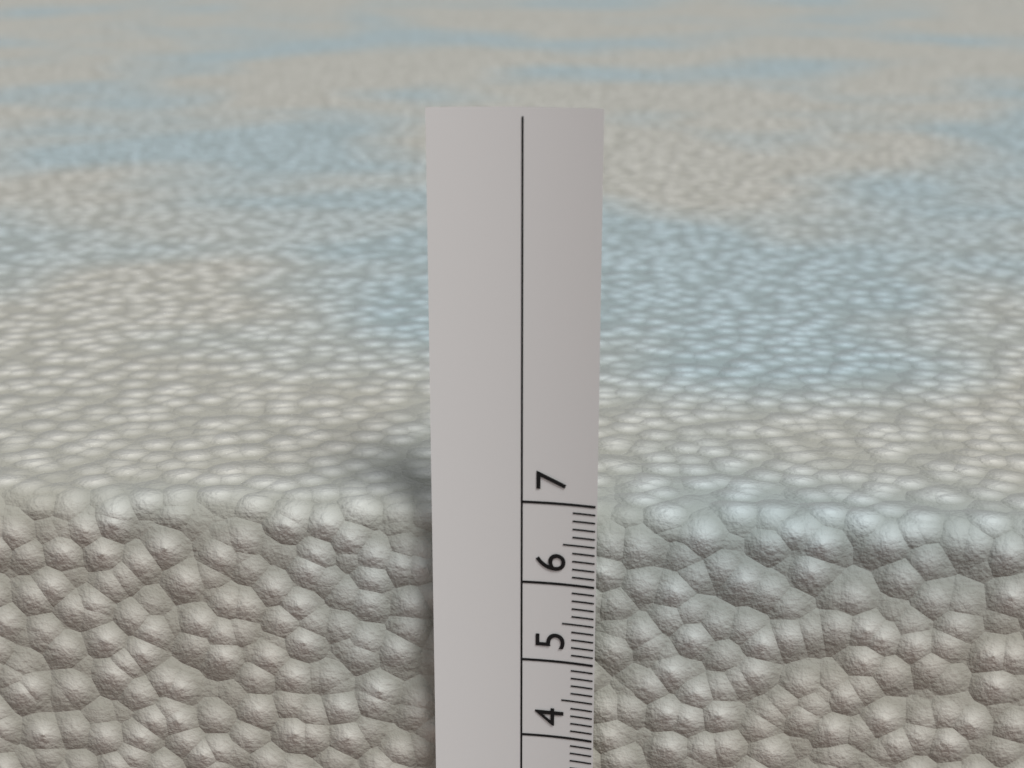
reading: 6.8 cm
